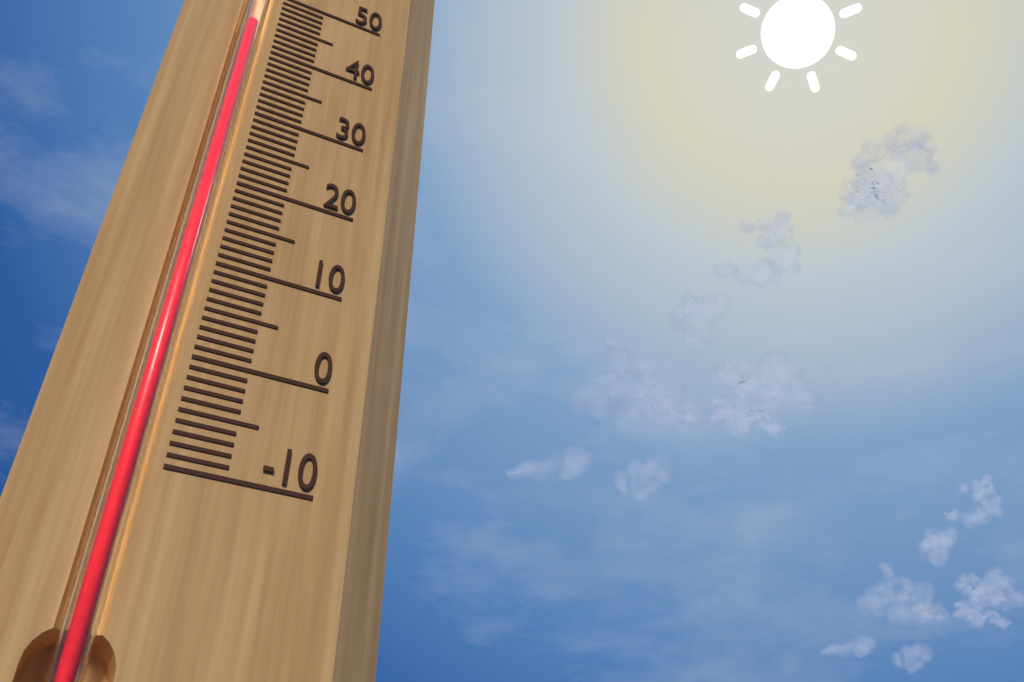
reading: 43 (no unit)
